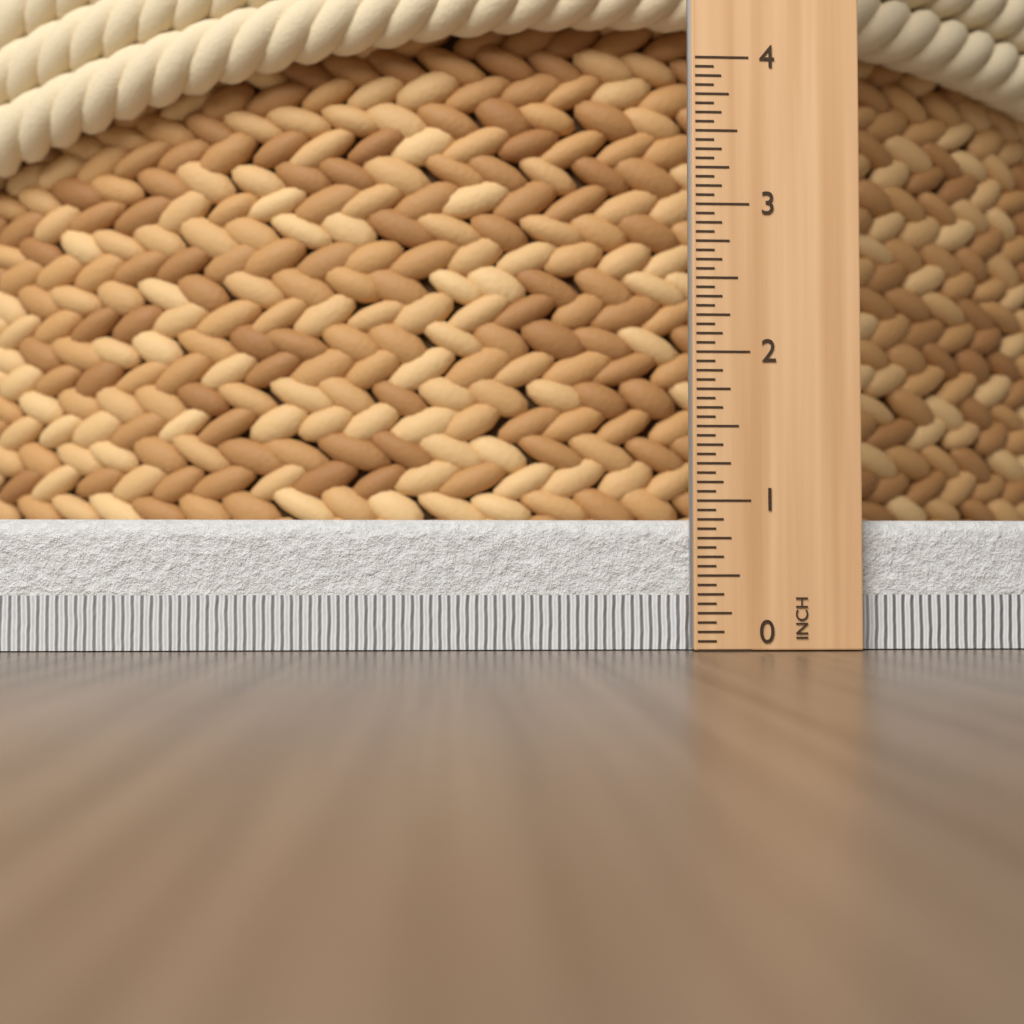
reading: 0.8750 in
